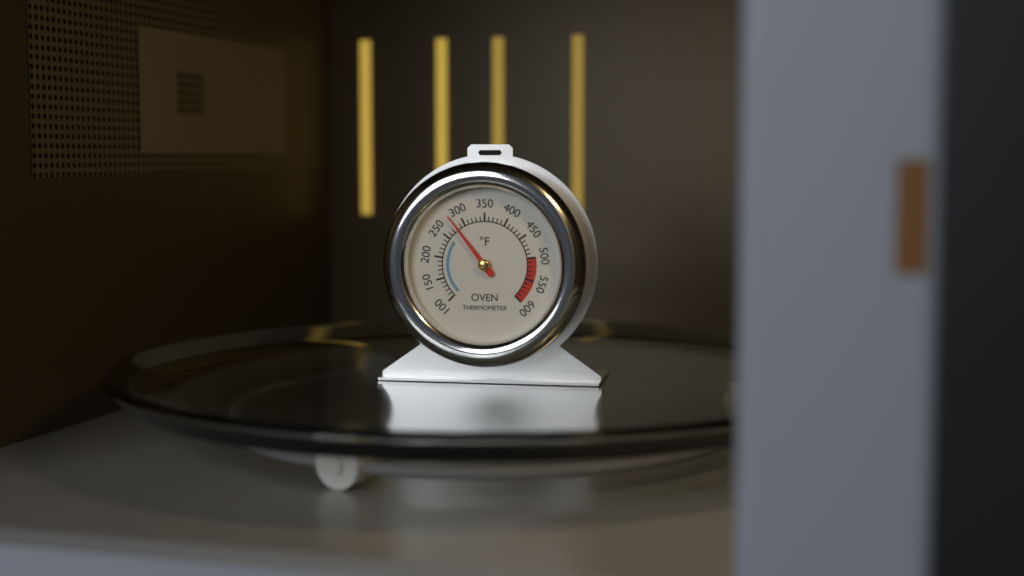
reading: 280 °F
